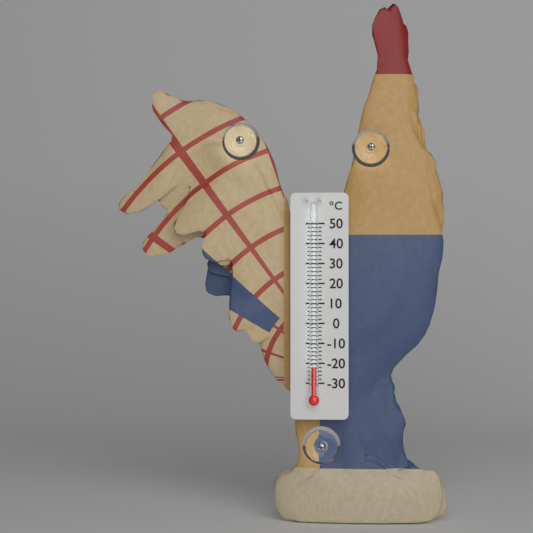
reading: -22 °C
